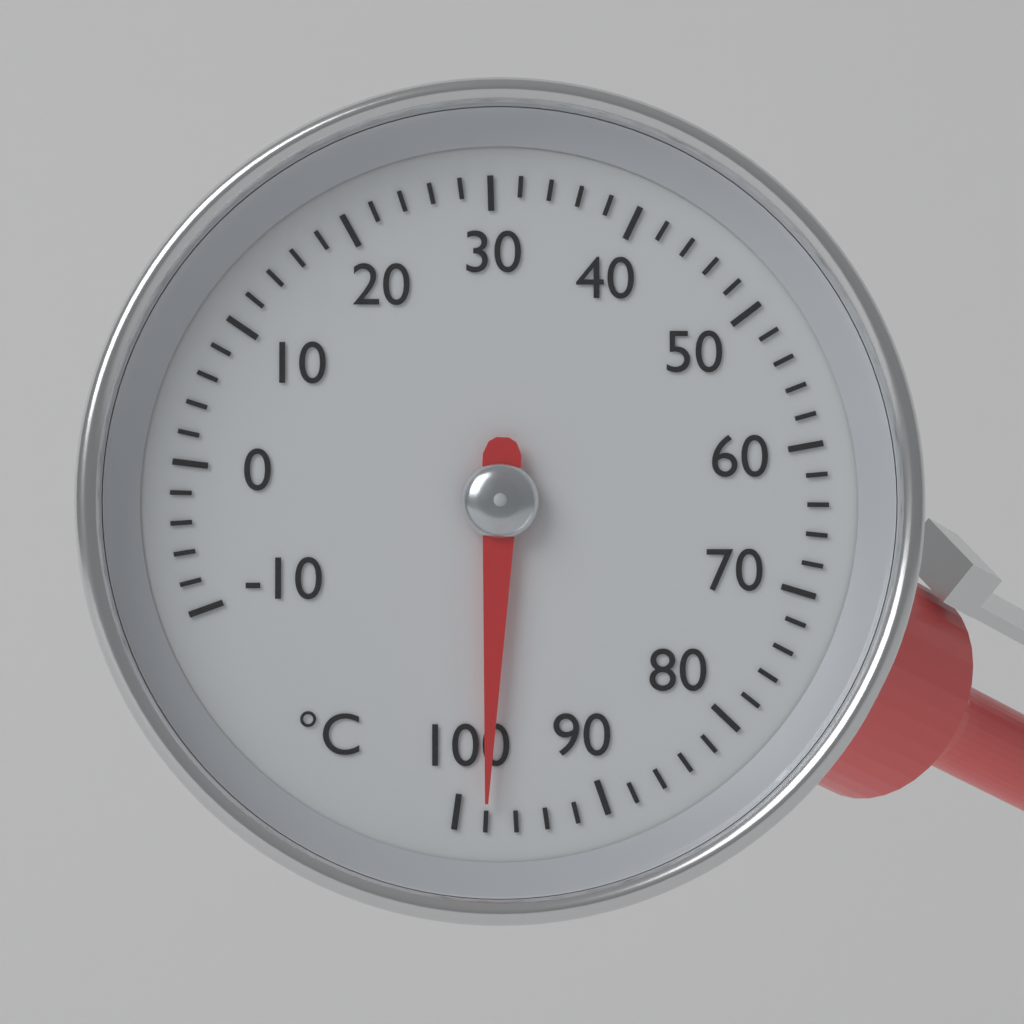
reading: 98 °C
